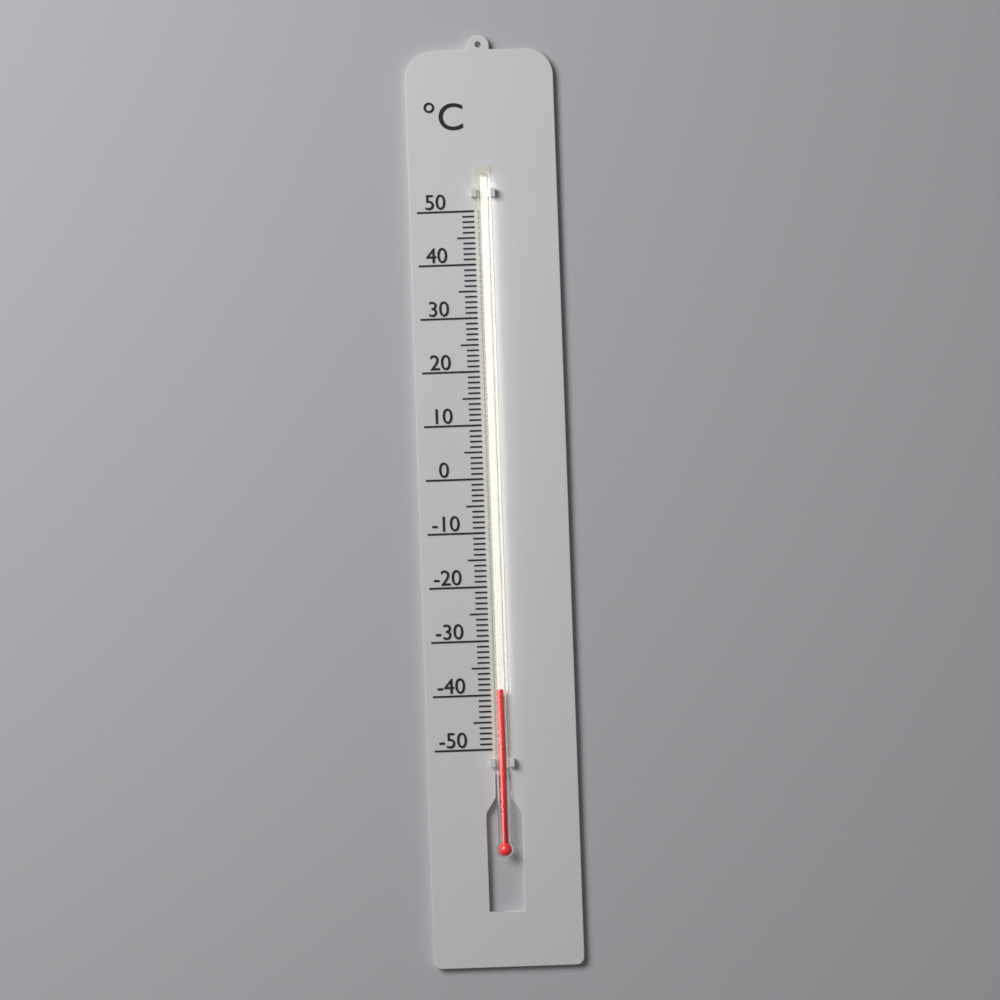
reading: -39 °C
